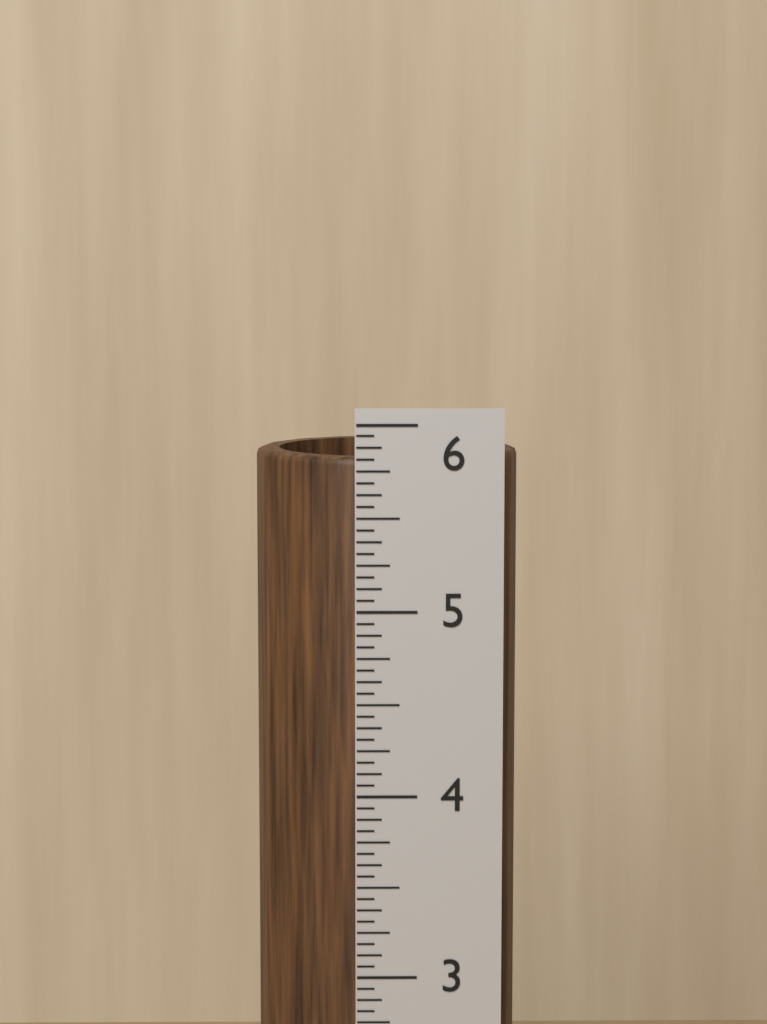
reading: 5.8125 in
